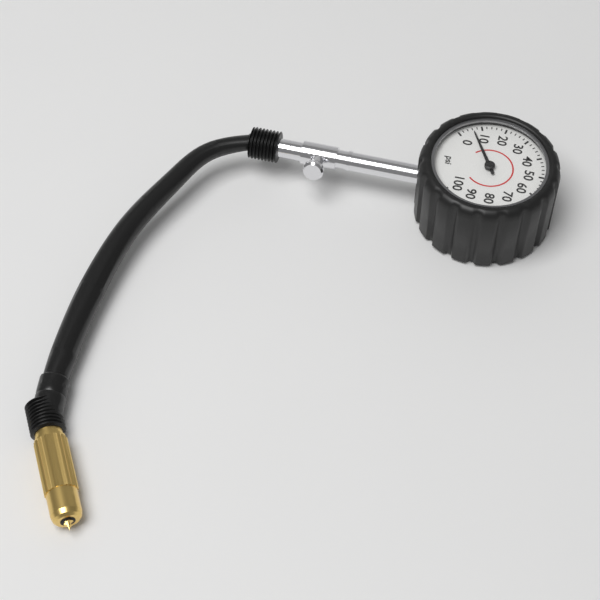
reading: 6 psi
